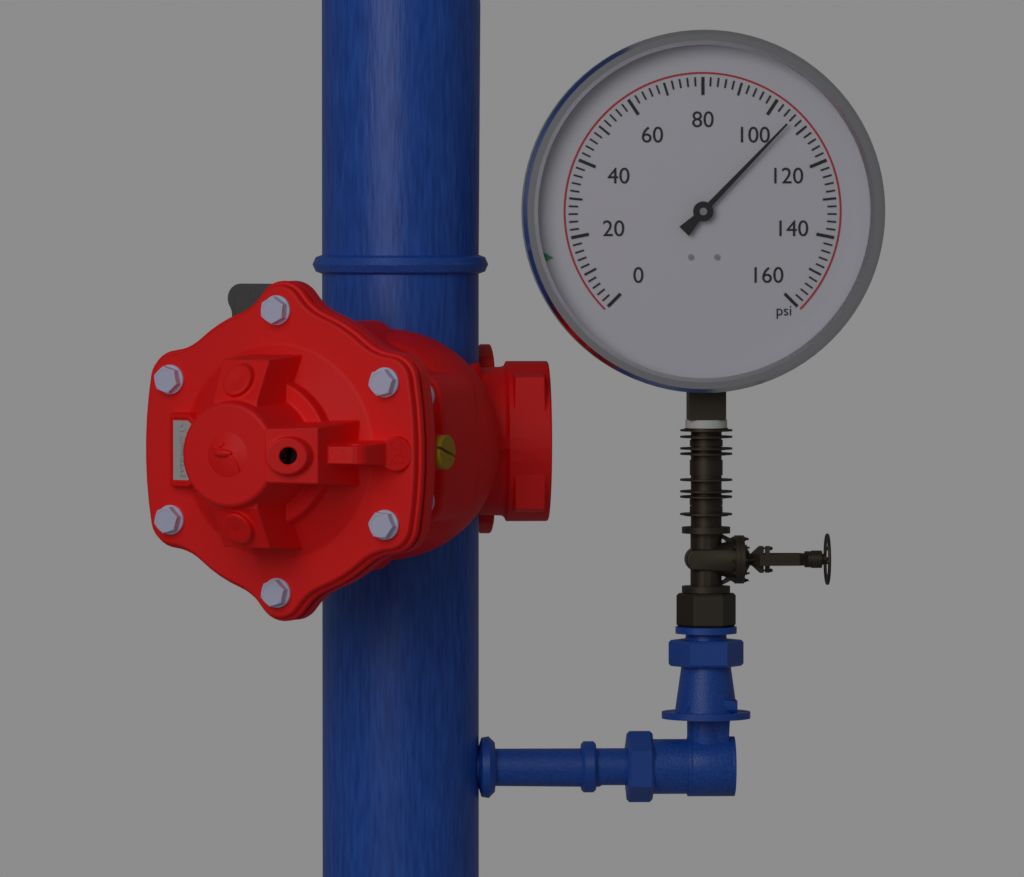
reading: 106 psi
